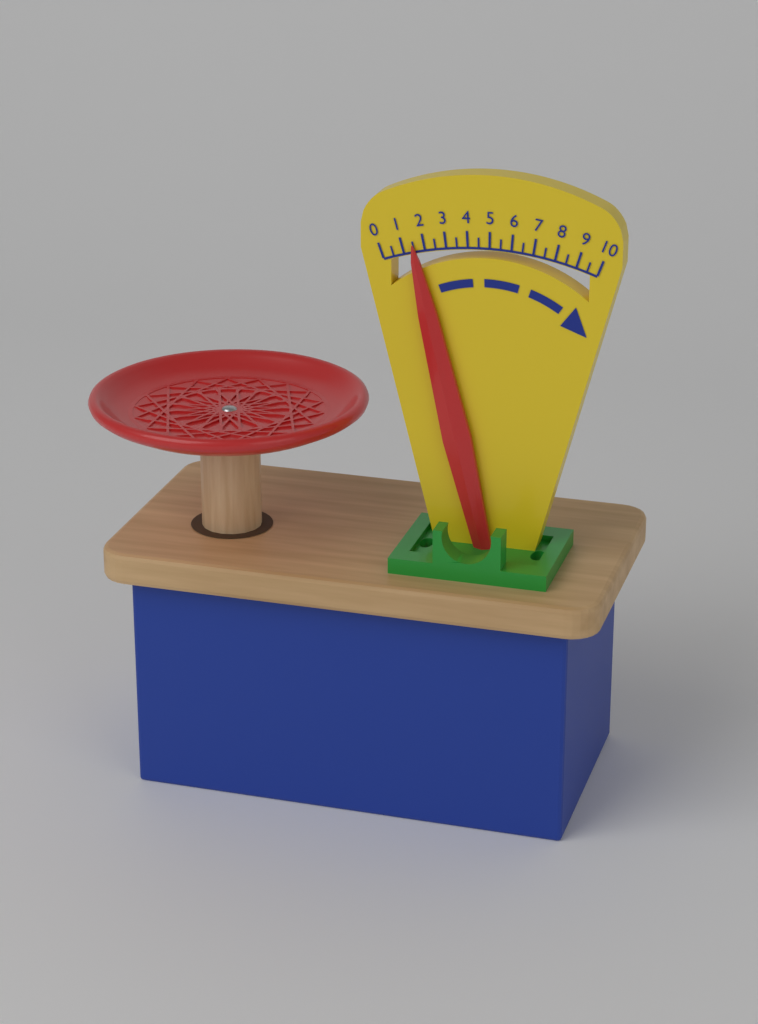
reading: 1.5 (no unit)
